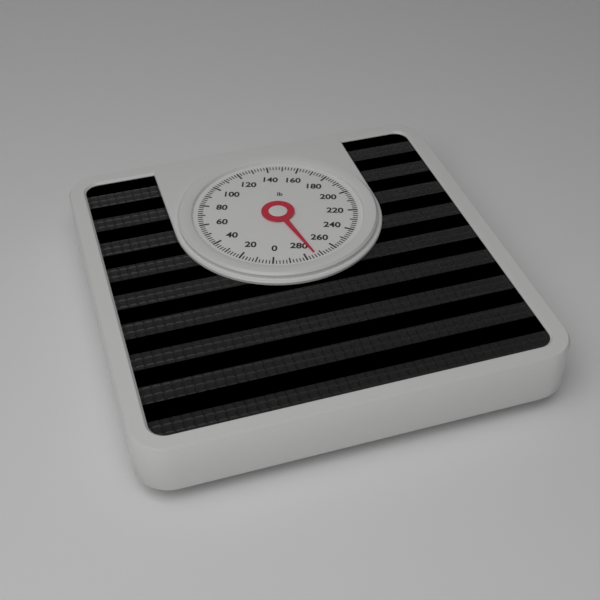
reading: 274 lb
